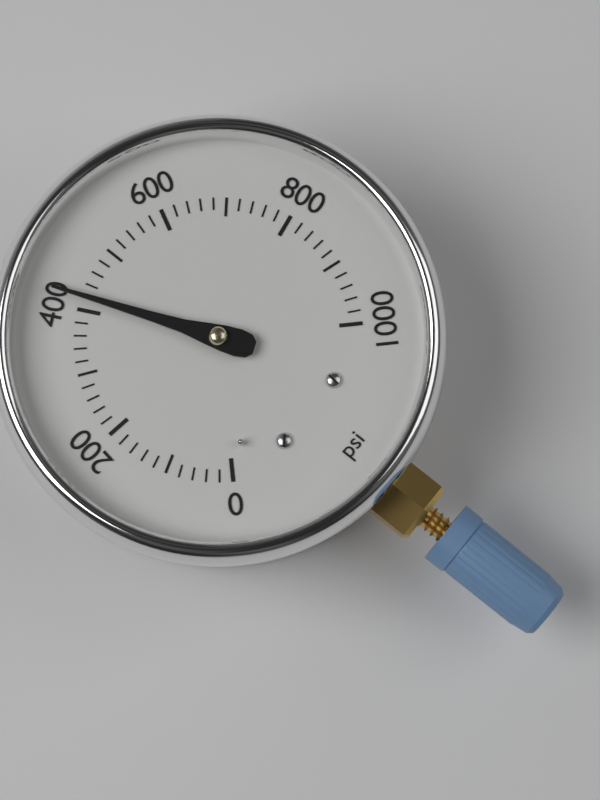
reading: 420 psi
